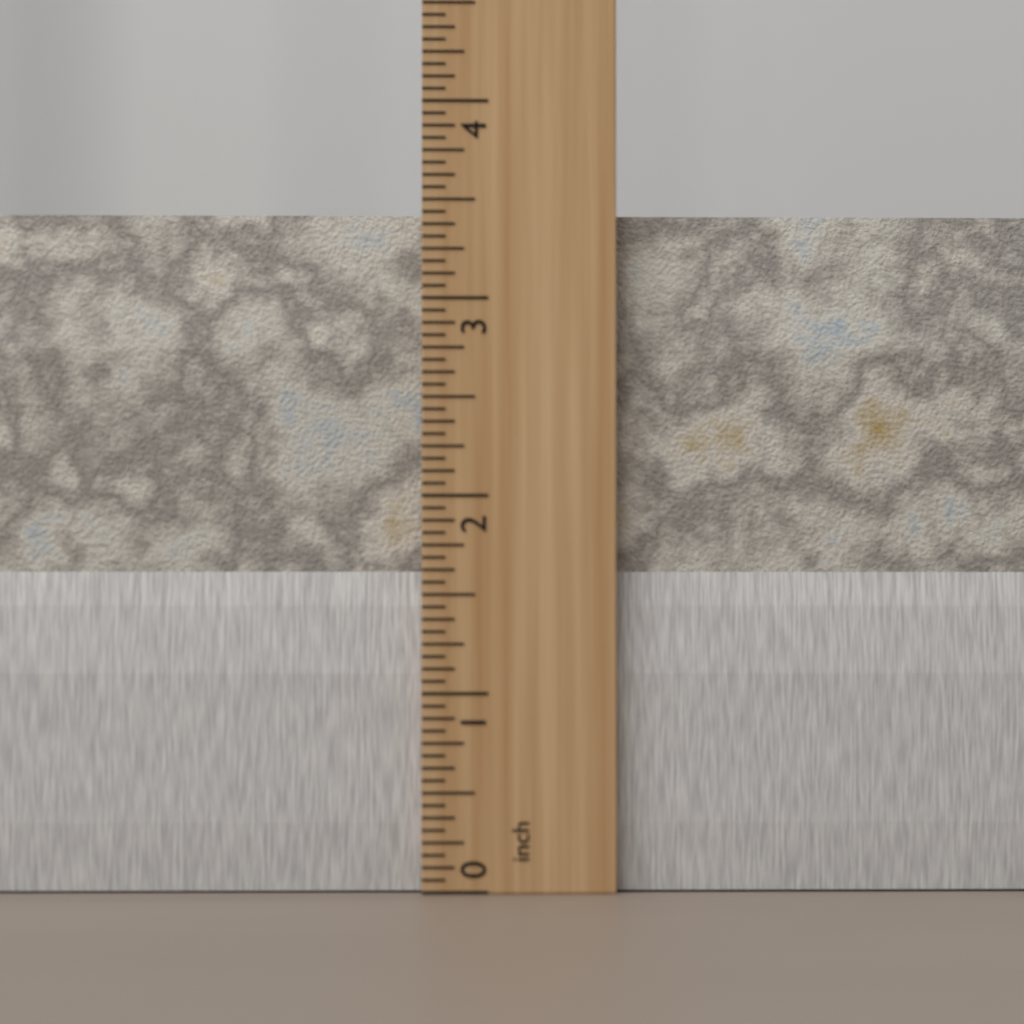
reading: 3.4375 inch
